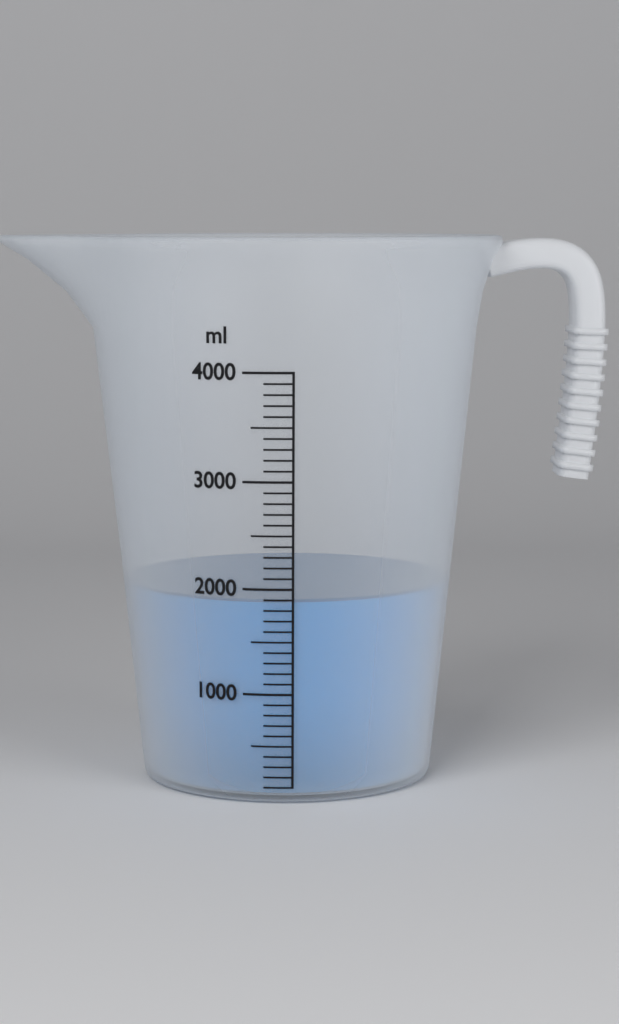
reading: 1900 ml
